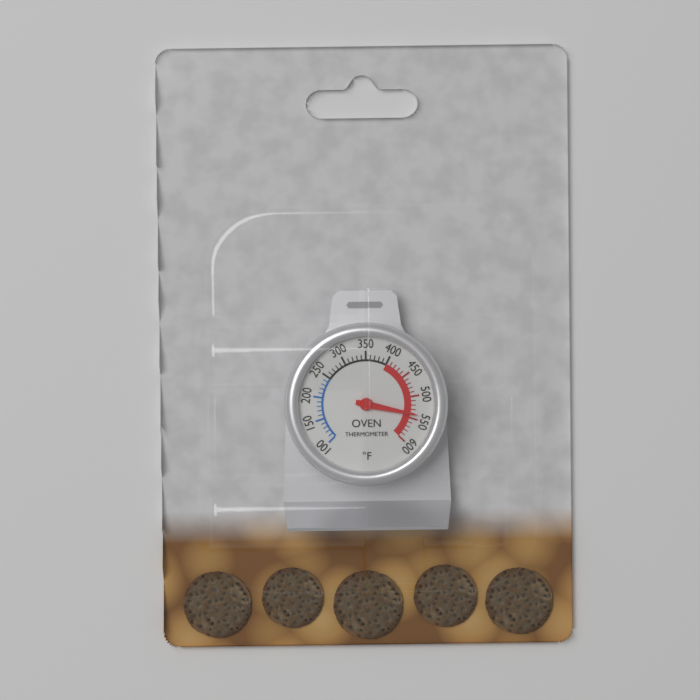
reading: 540 °F
